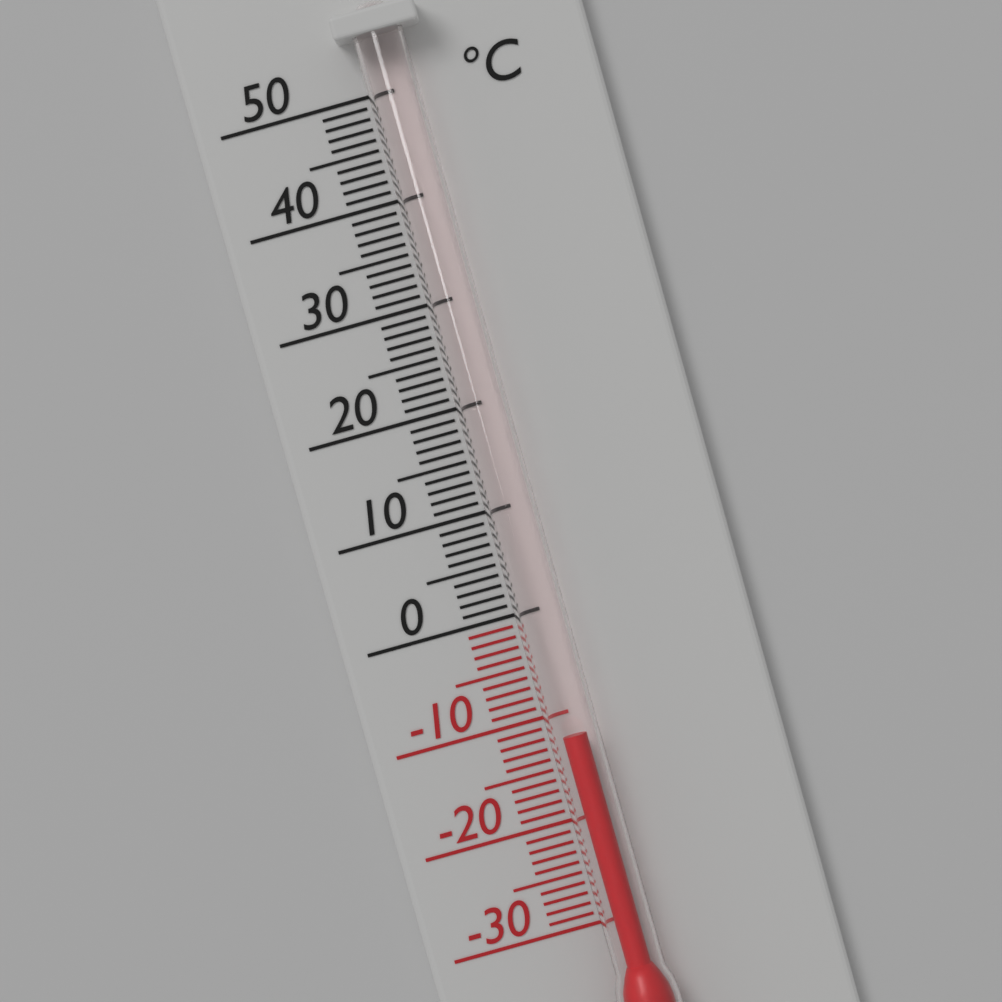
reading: -12 °C
